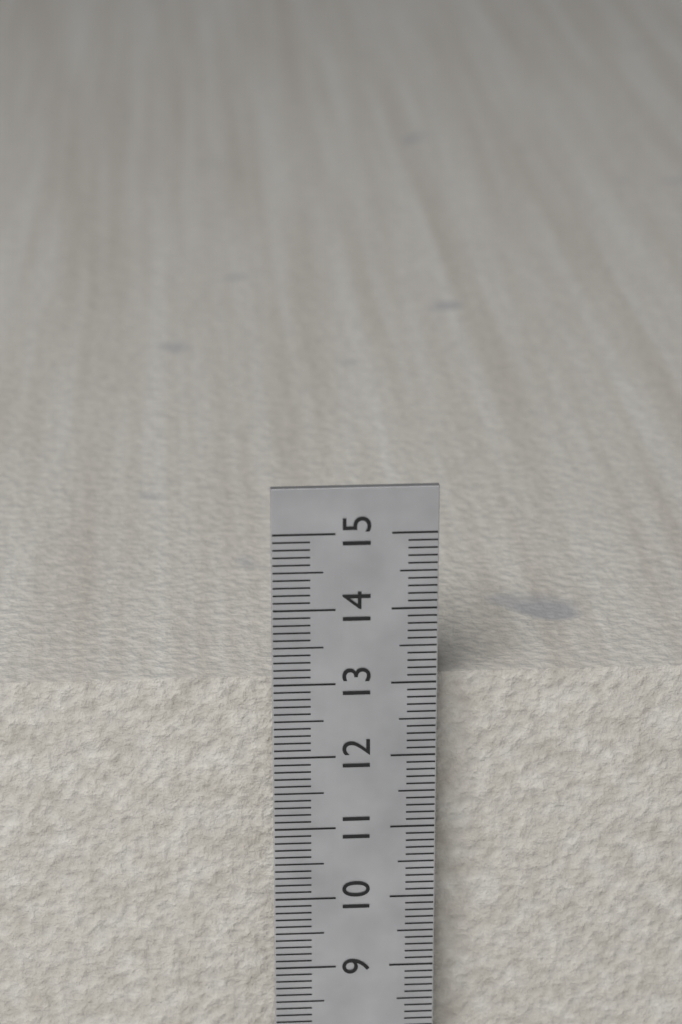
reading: 12.9 cm
